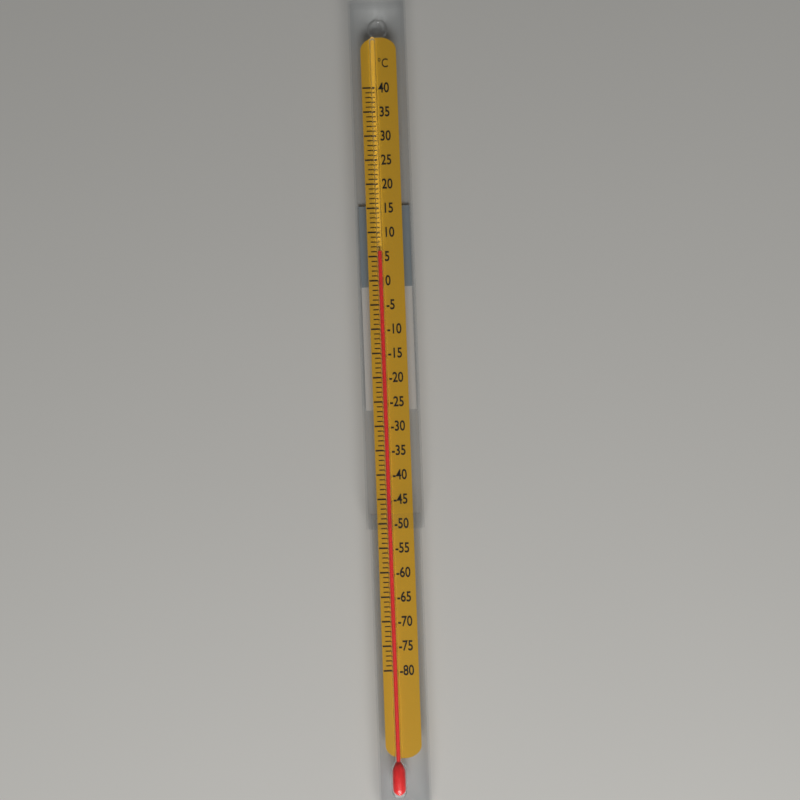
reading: 6 °C
